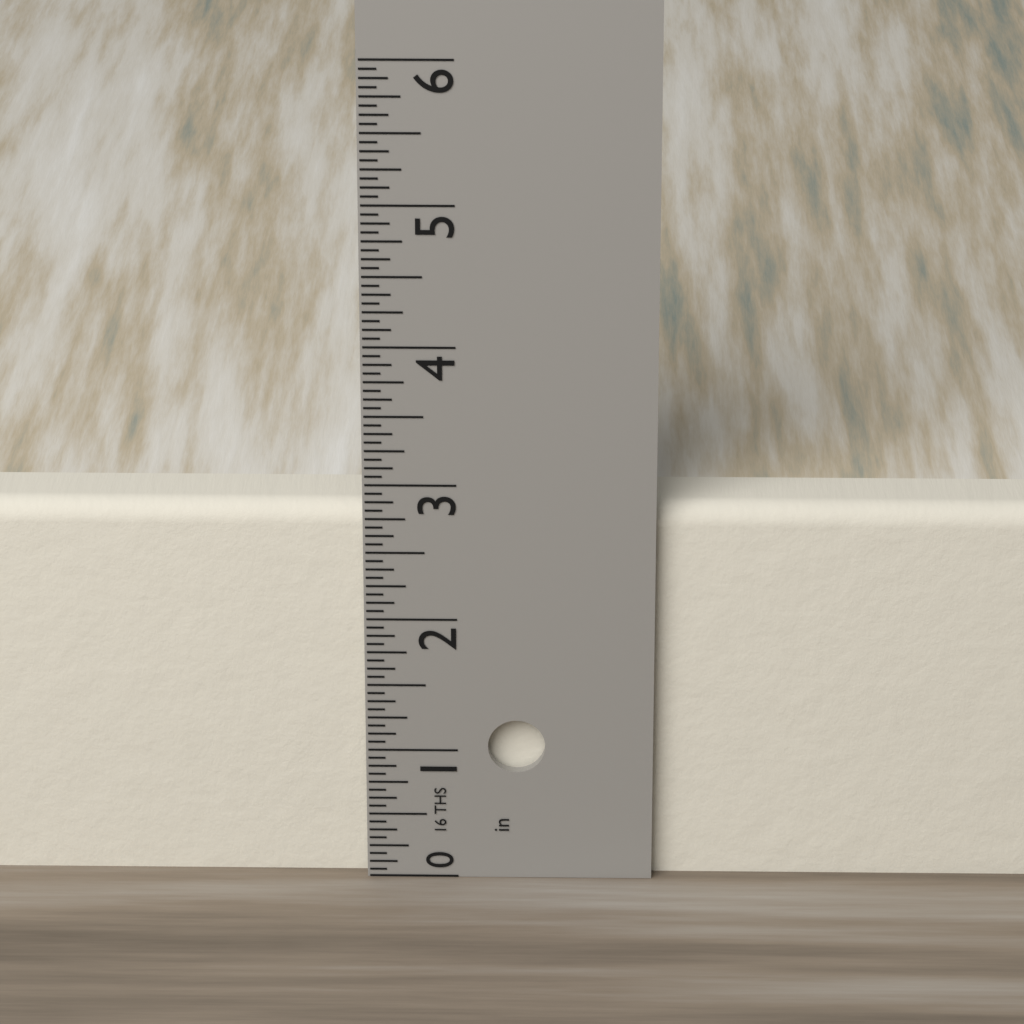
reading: 2.8125 in
